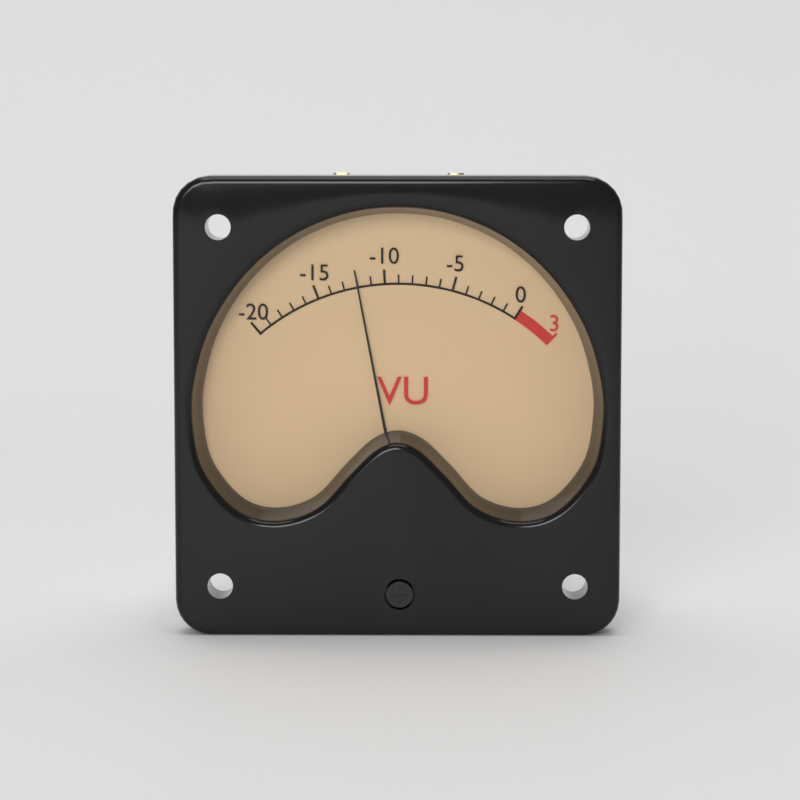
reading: -12 VU
